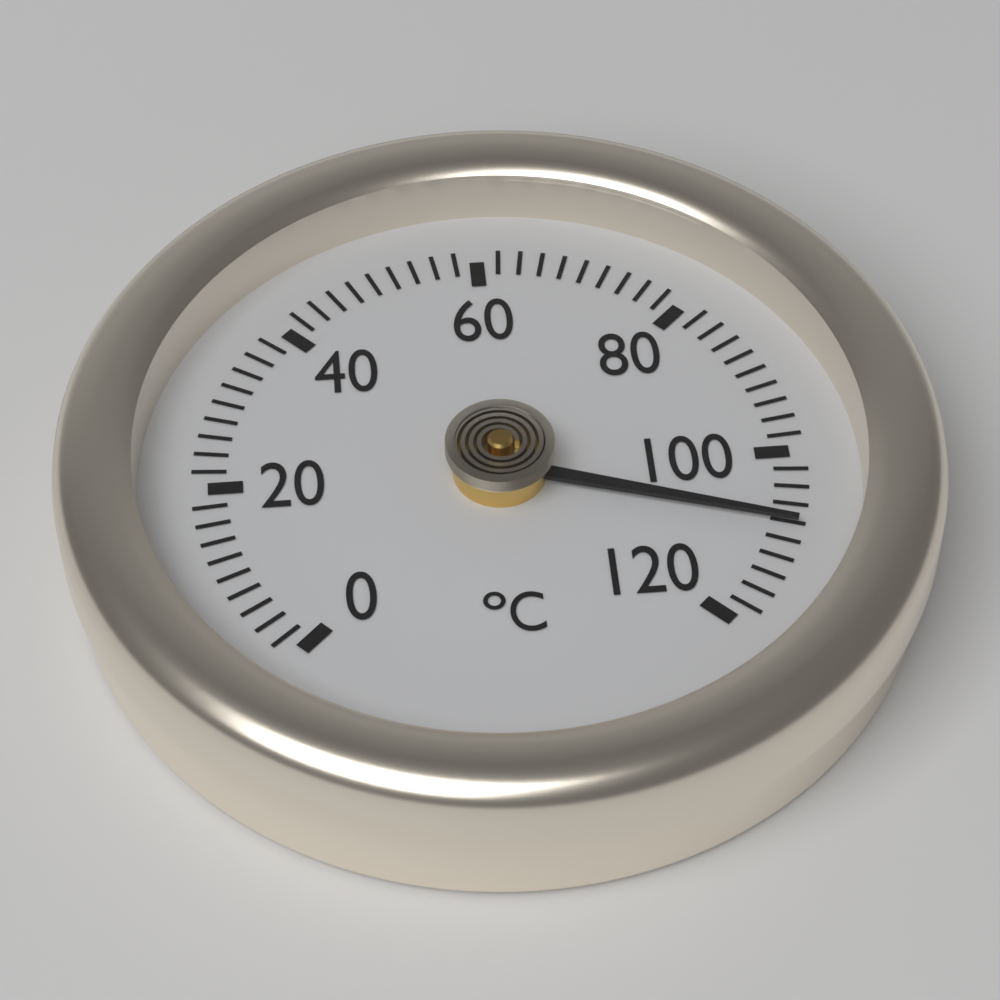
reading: 108 °C
